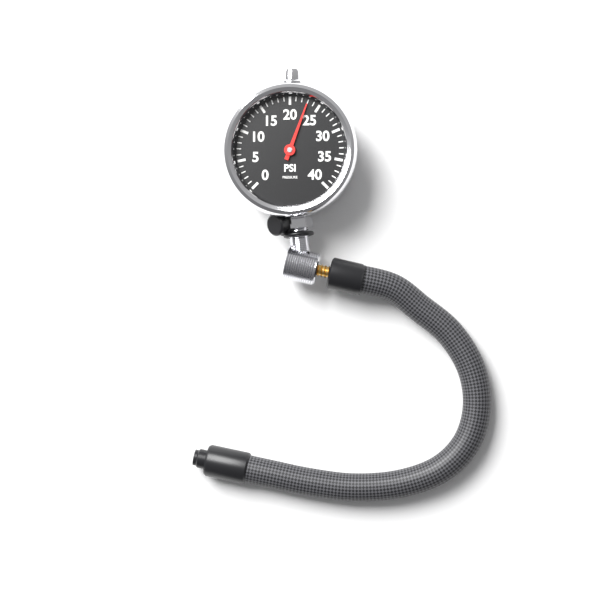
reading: 23 psi
